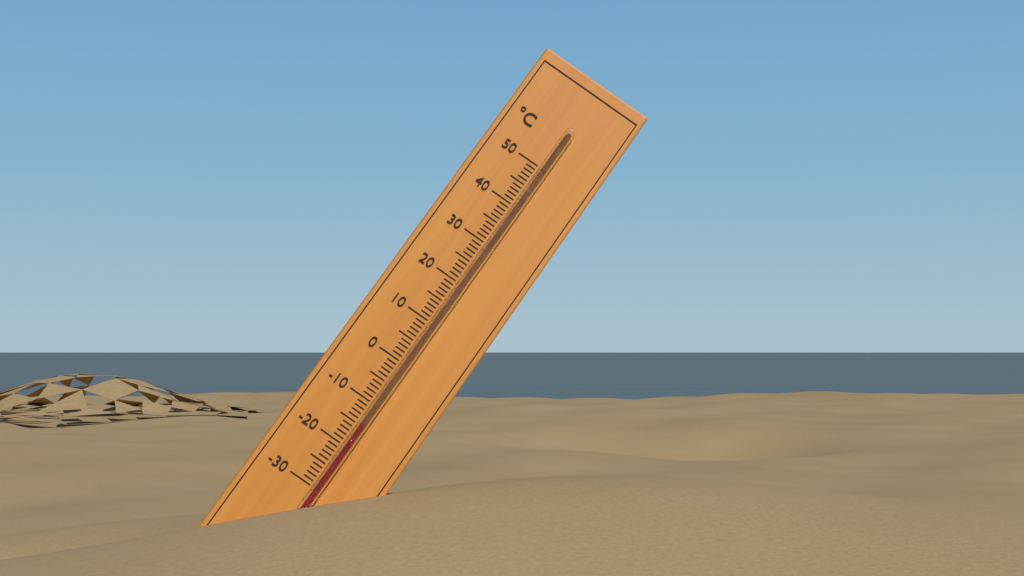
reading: -15 °C
